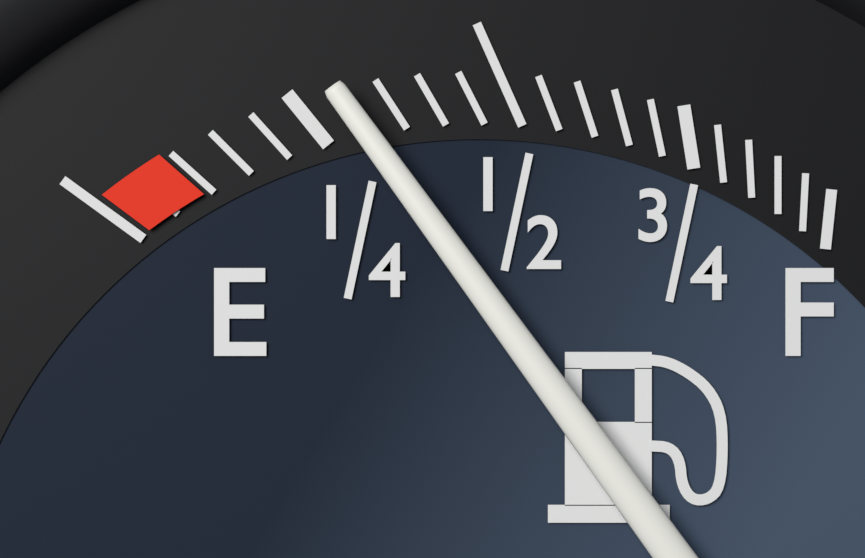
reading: 0.30 (no unit)
